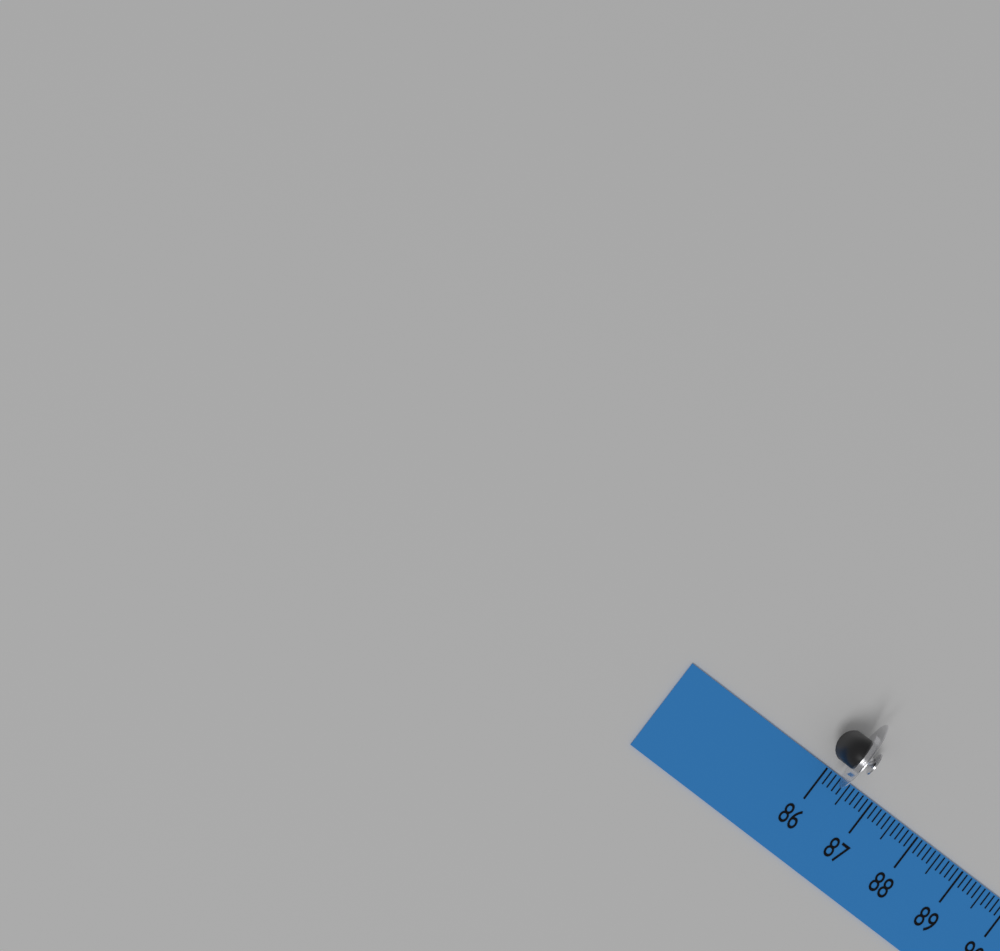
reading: 86.6 (no unit)
